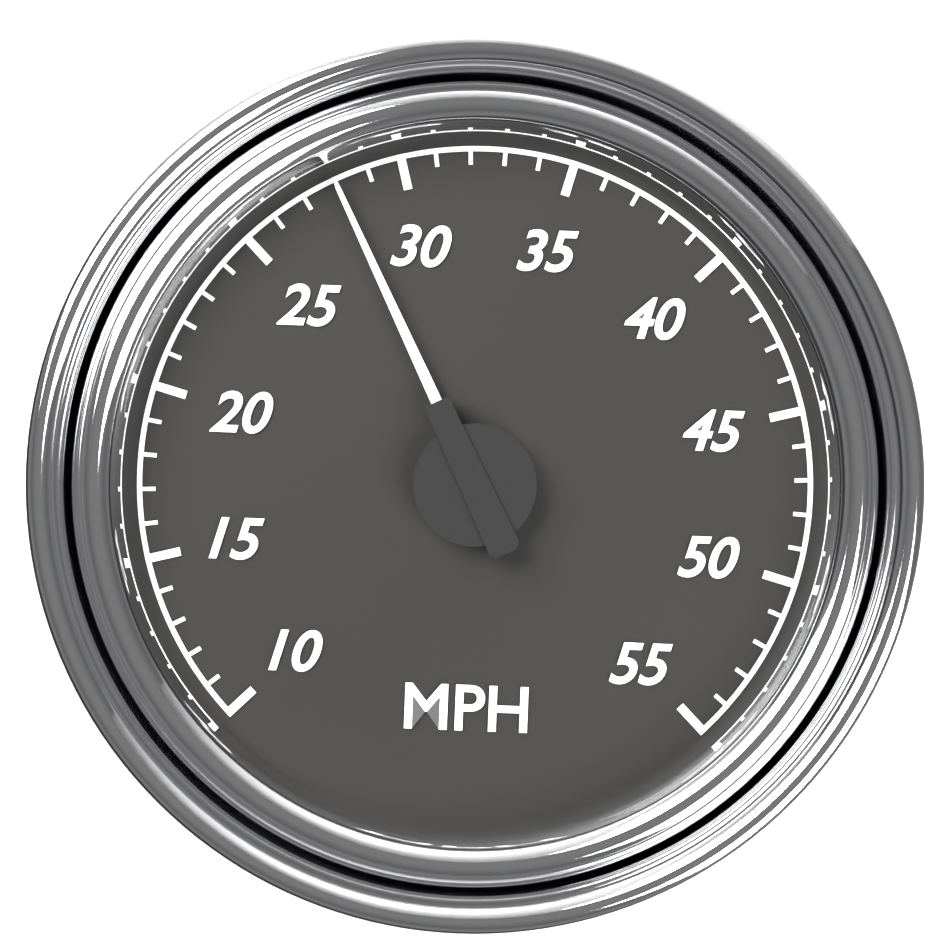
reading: 28 MPH
